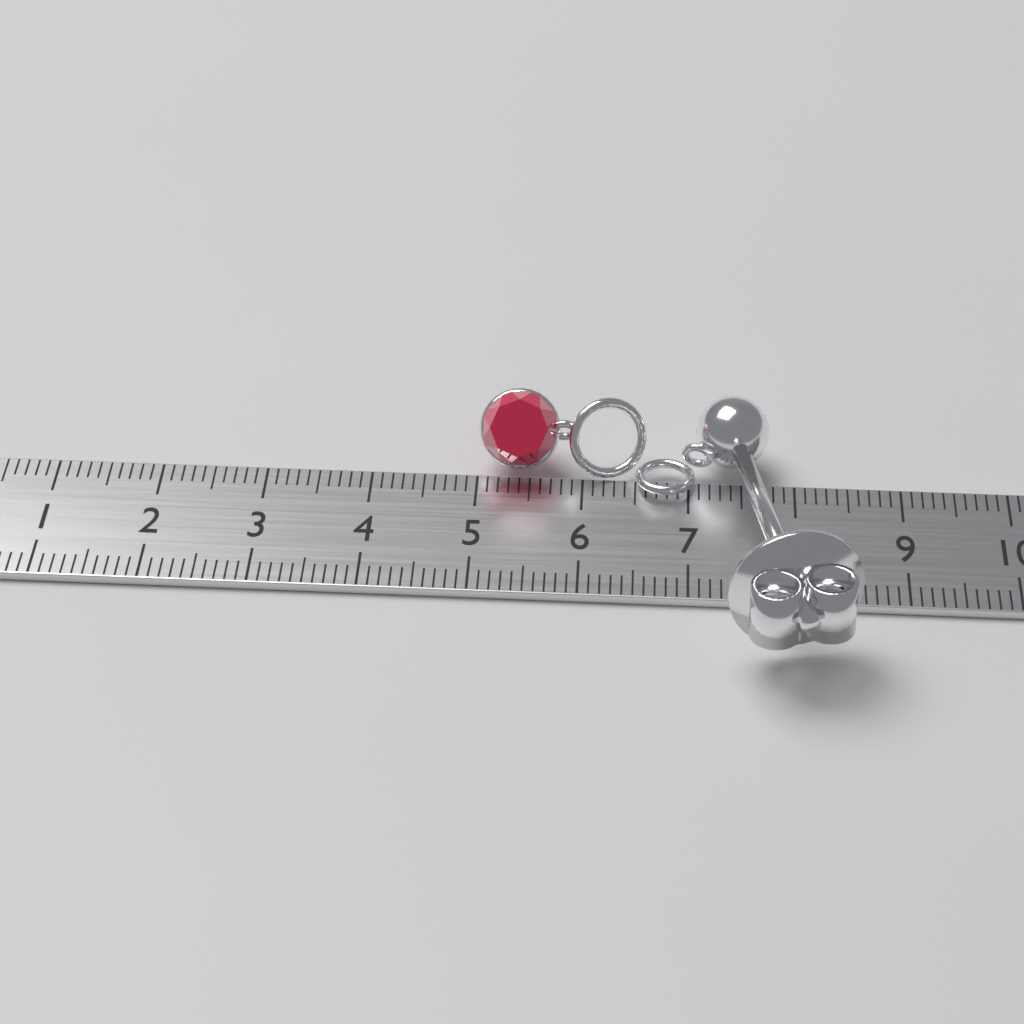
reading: 8.5 cm
